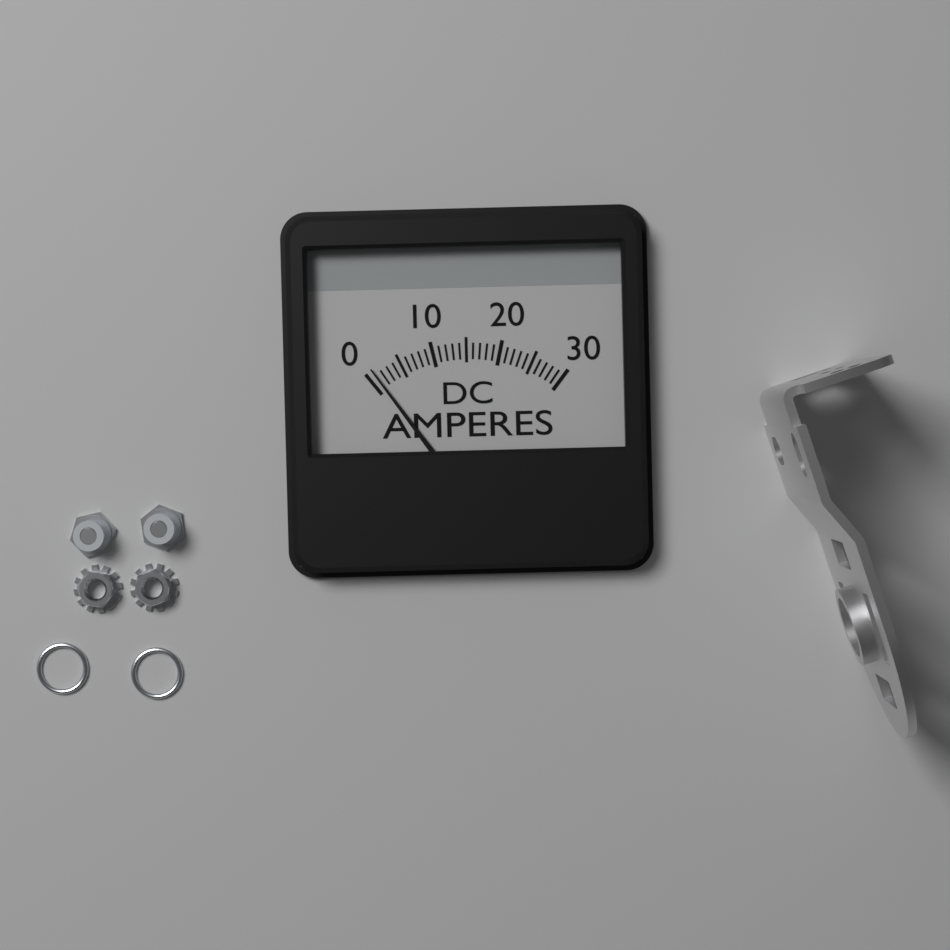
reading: 1 A
